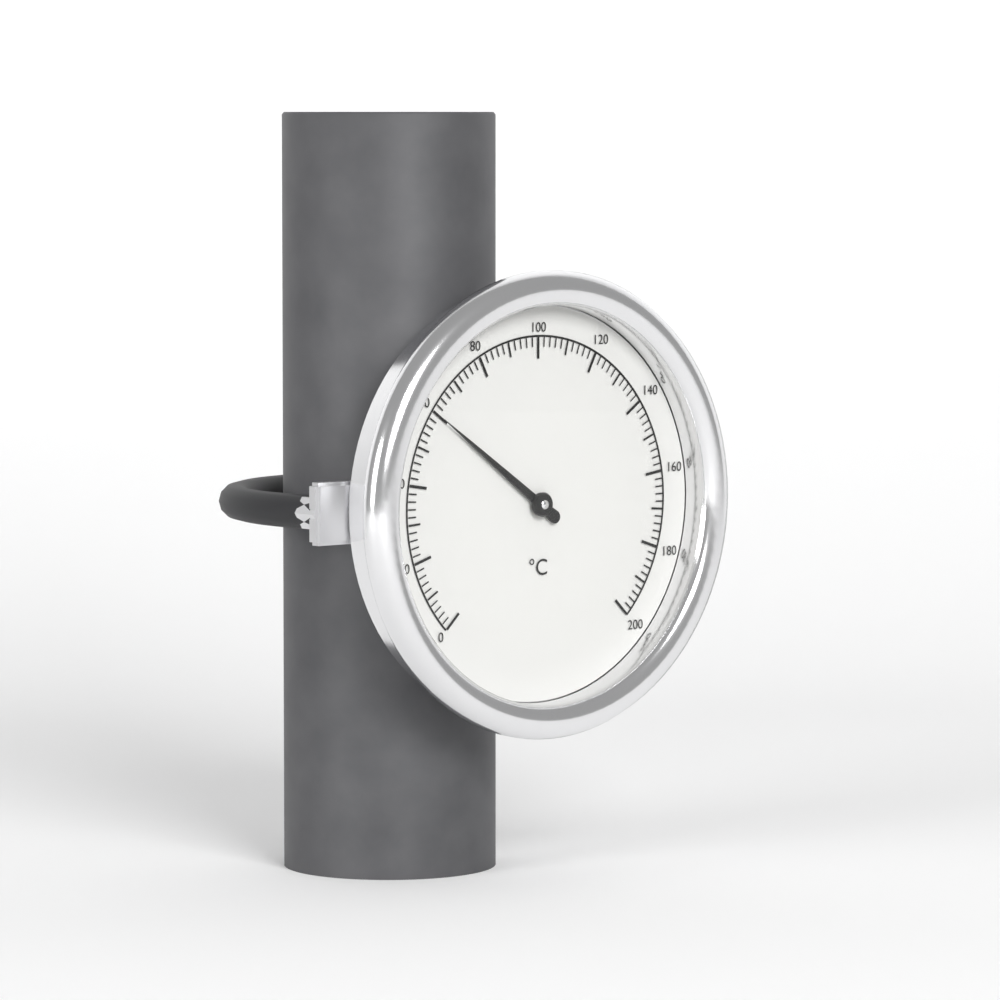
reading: 60 °C
